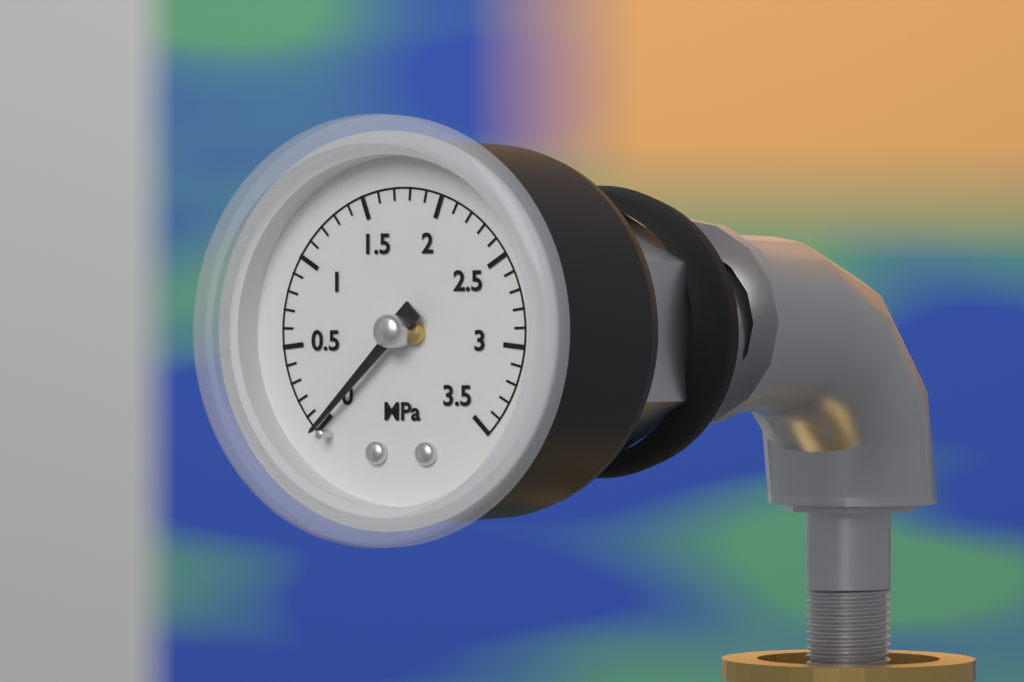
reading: 0.0 MPa
